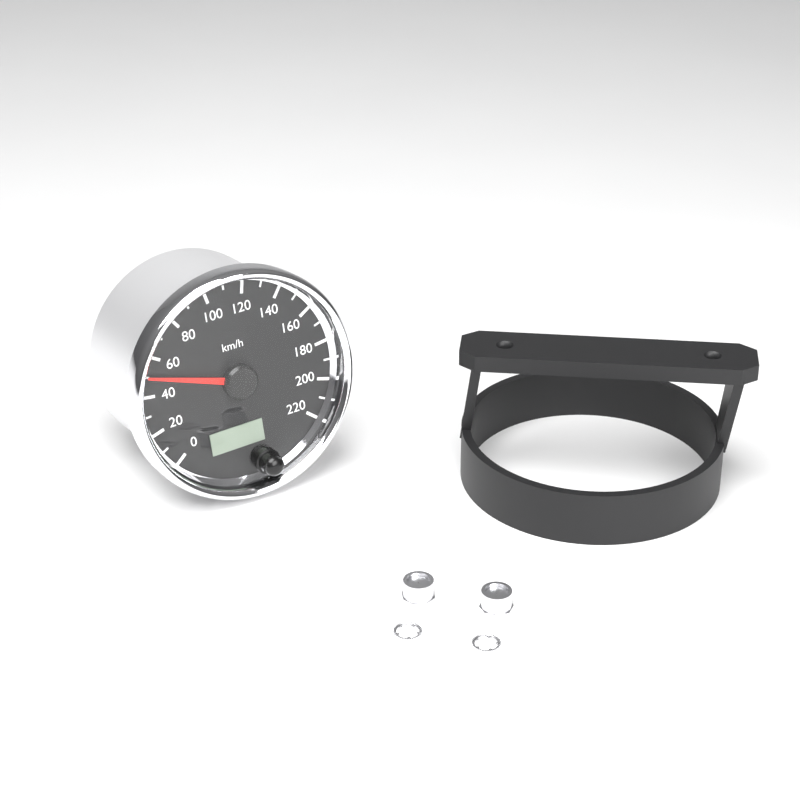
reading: 50 km/h
